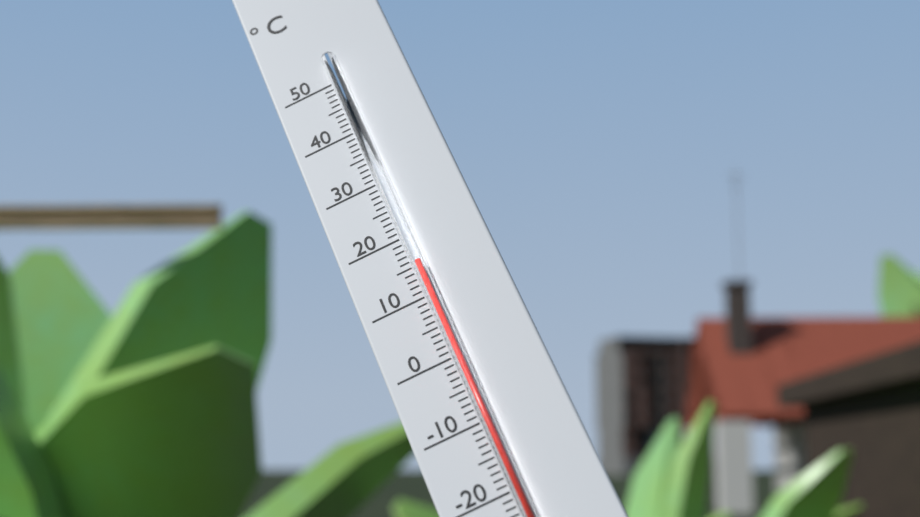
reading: 15 °C
